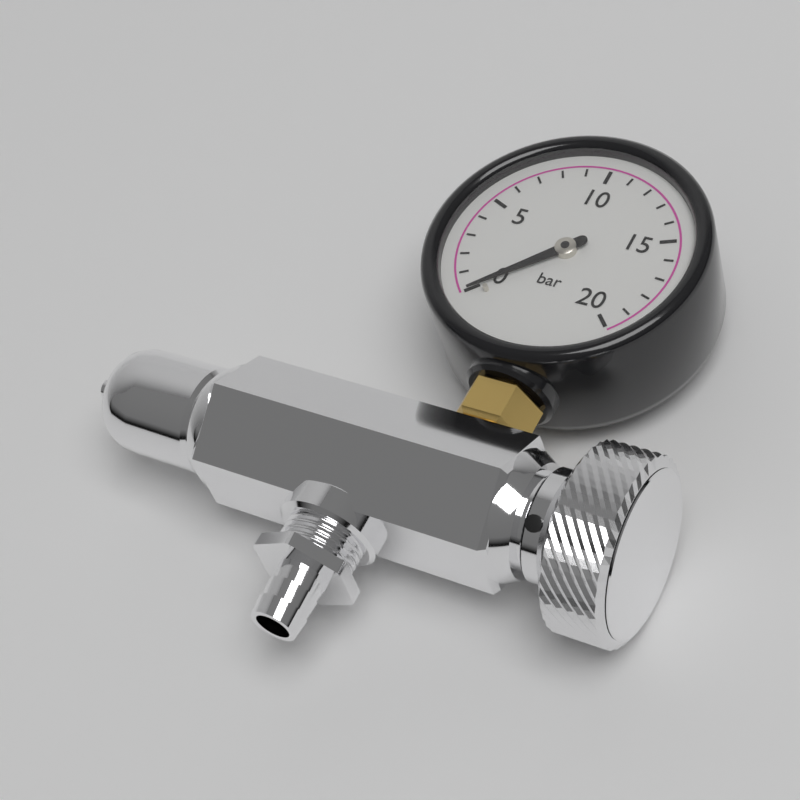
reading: 0 bar
